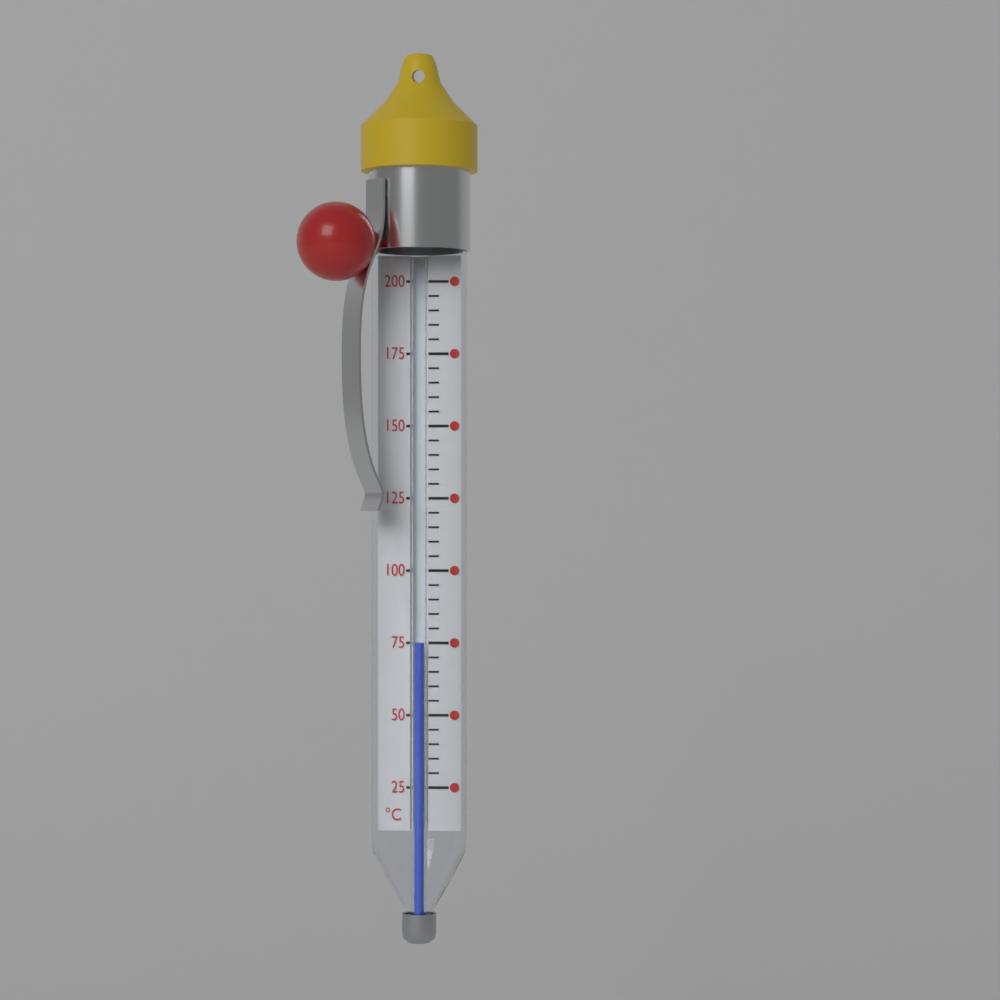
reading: 75 °C
